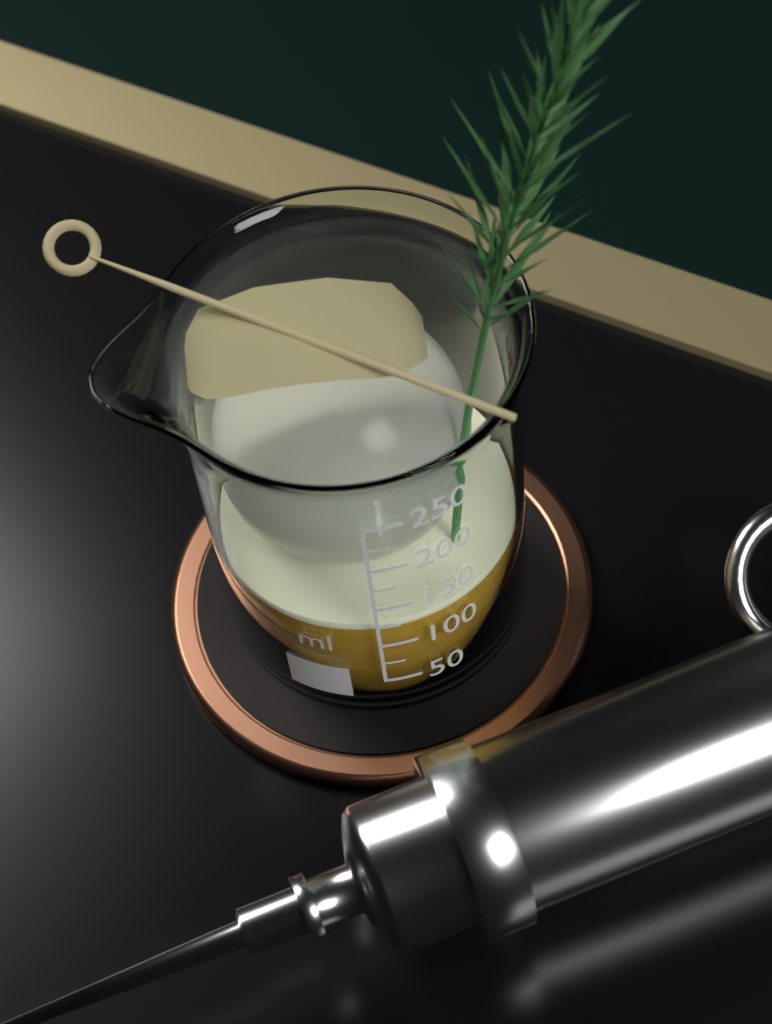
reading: 125 ml
